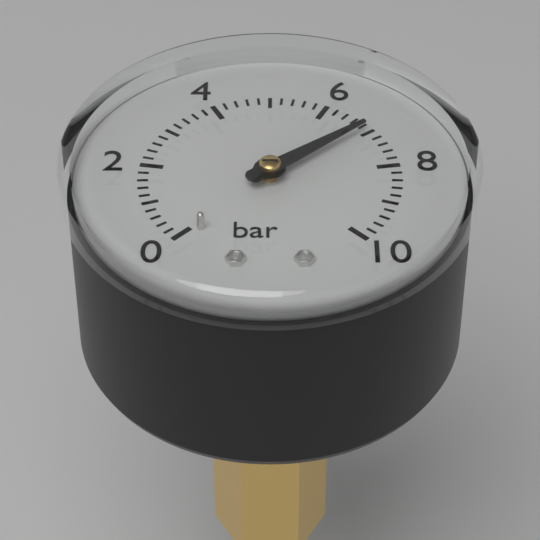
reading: 6.9 bar
